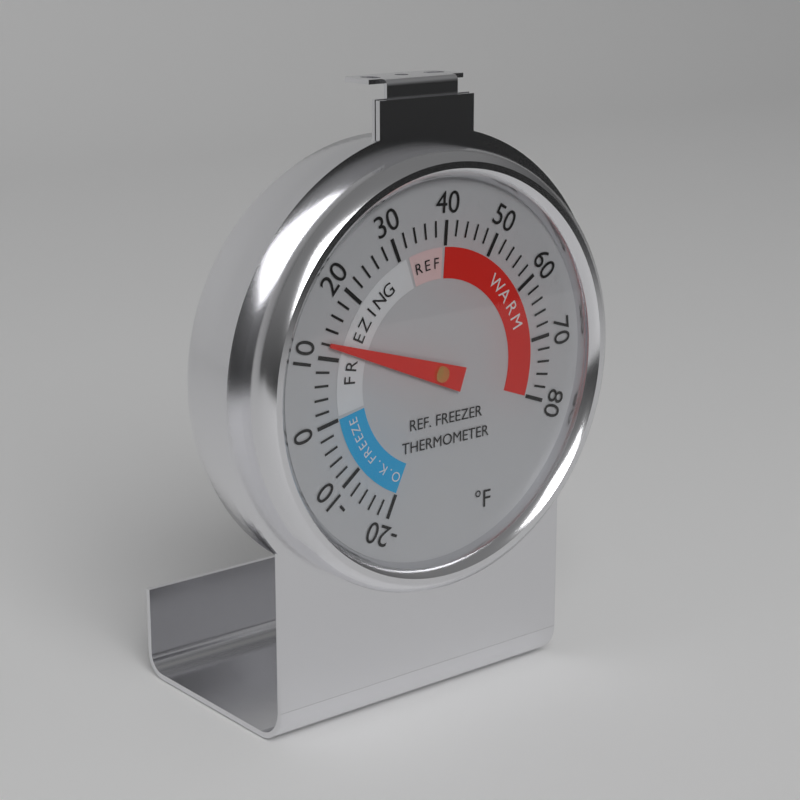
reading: 12 °F
